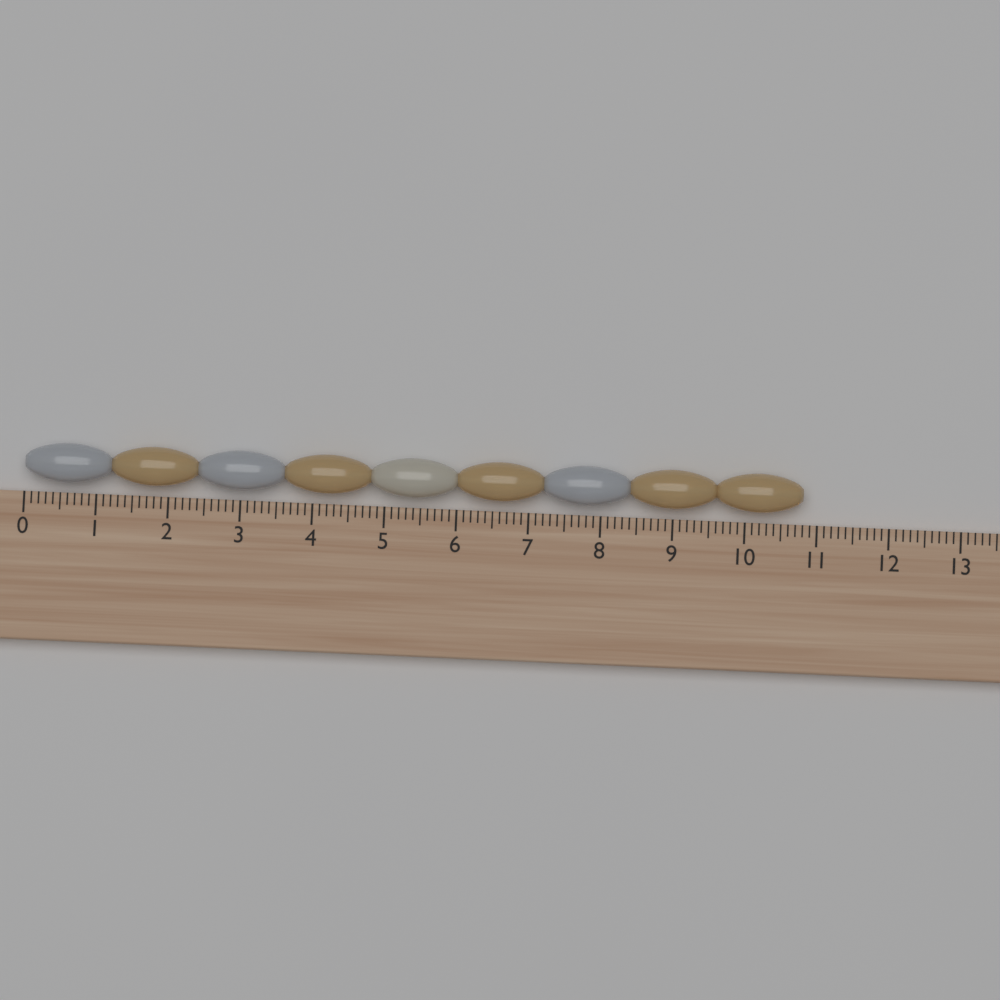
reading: 10.8 (no unit)
